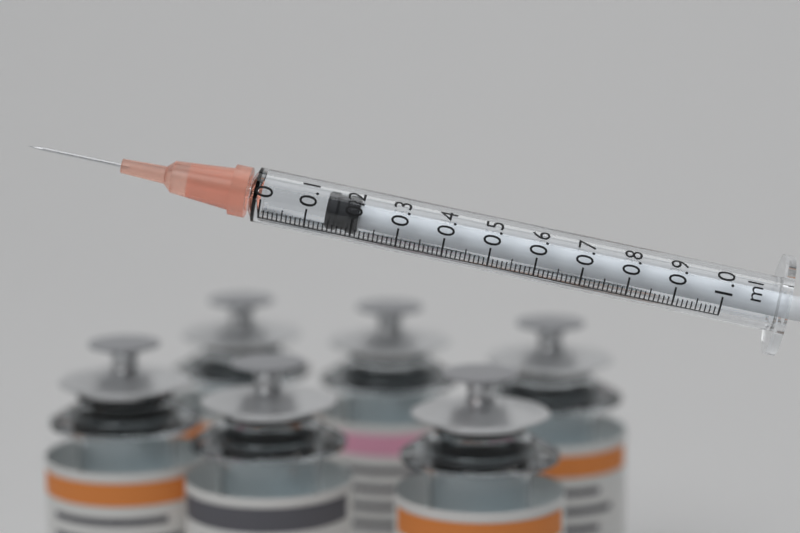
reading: 0.14 ml
